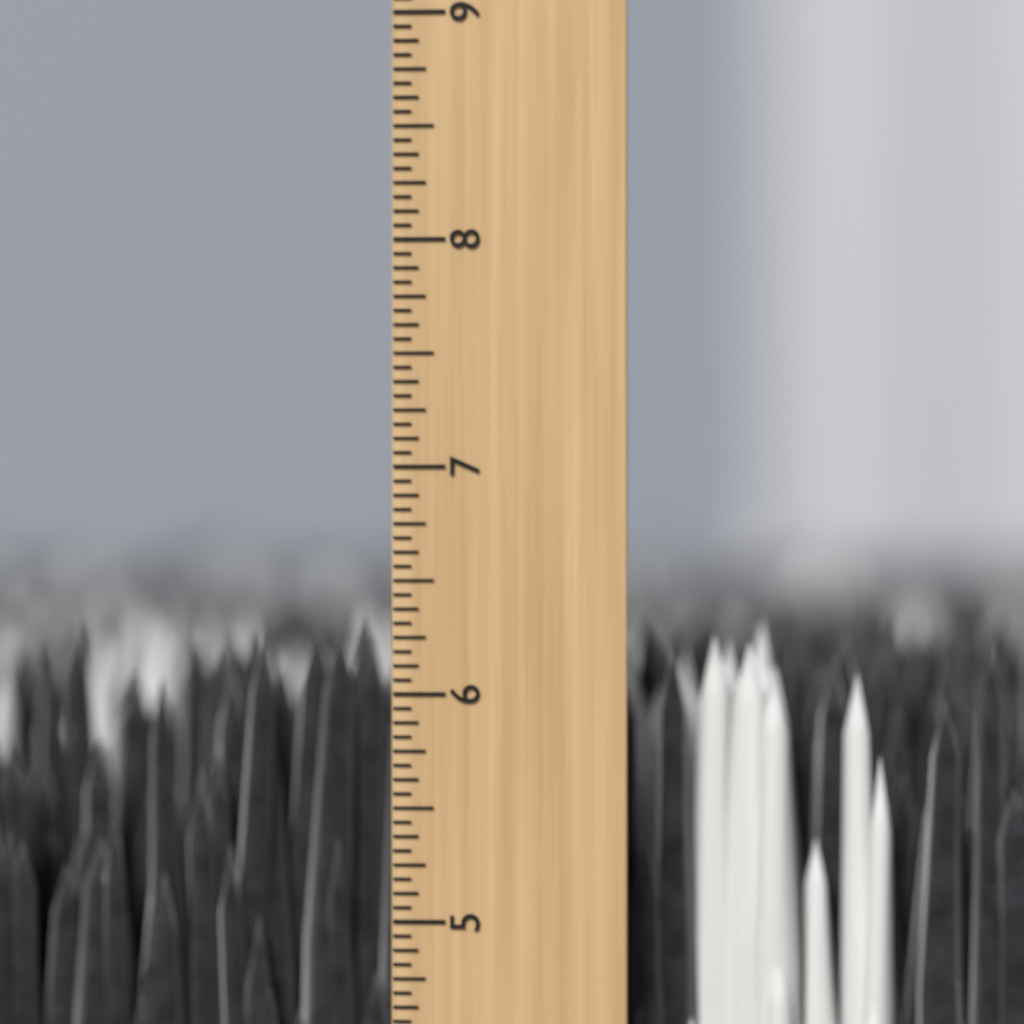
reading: 6.3125 inch
